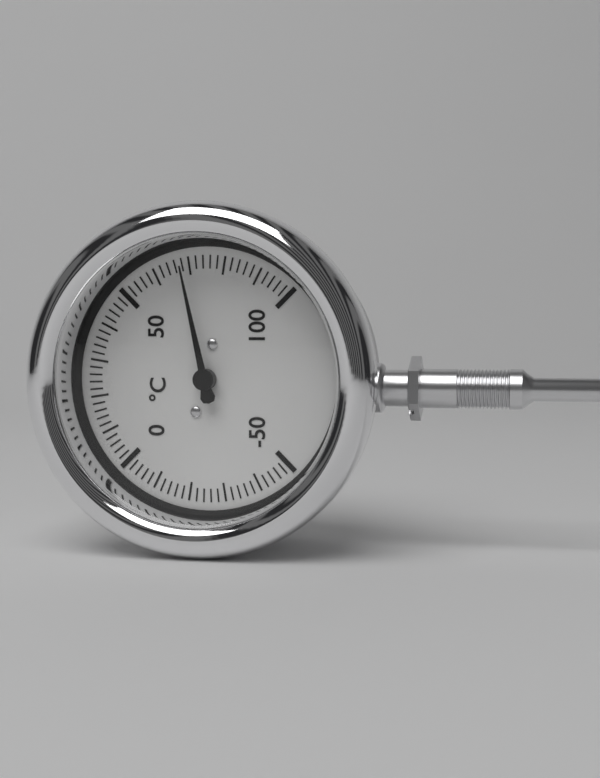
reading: 68 °C
